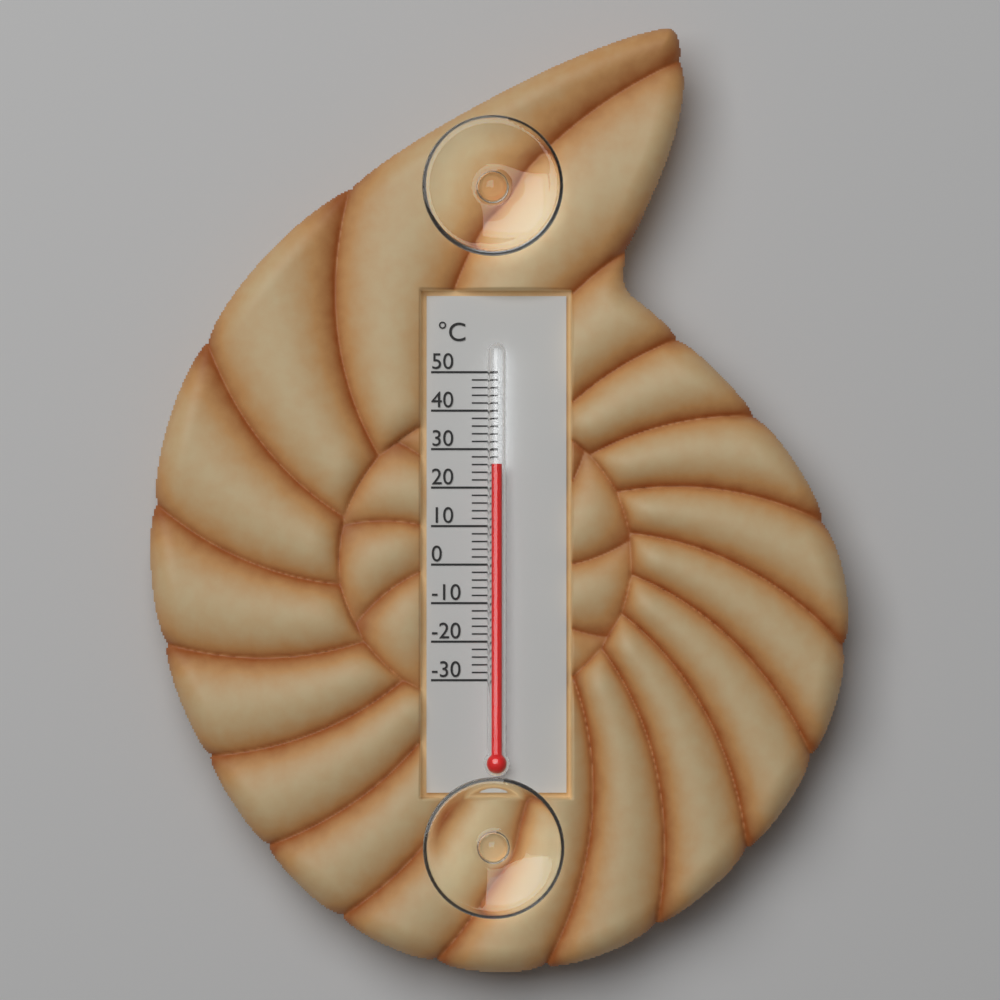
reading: 26 °C
